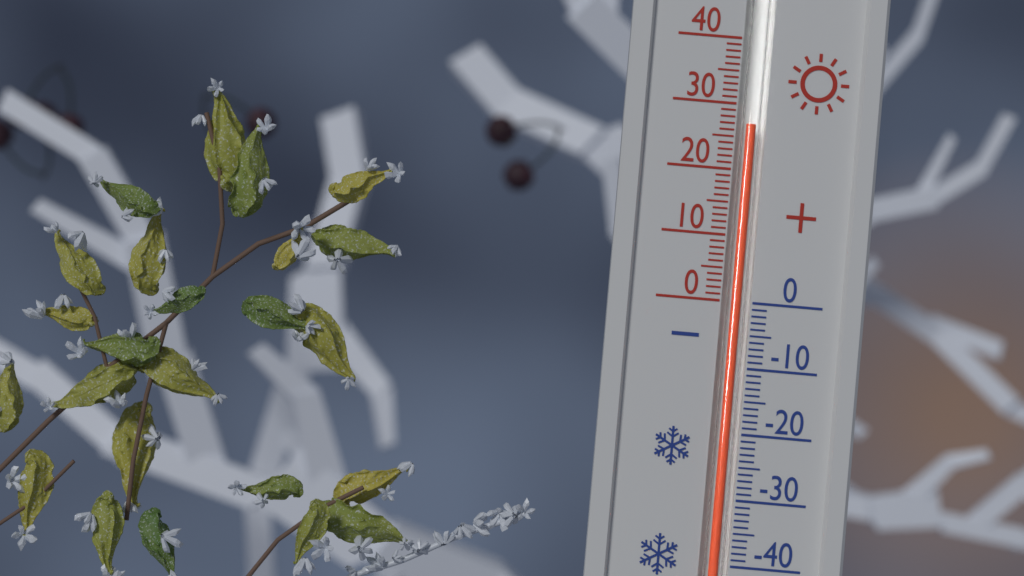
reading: 27 (no unit)
